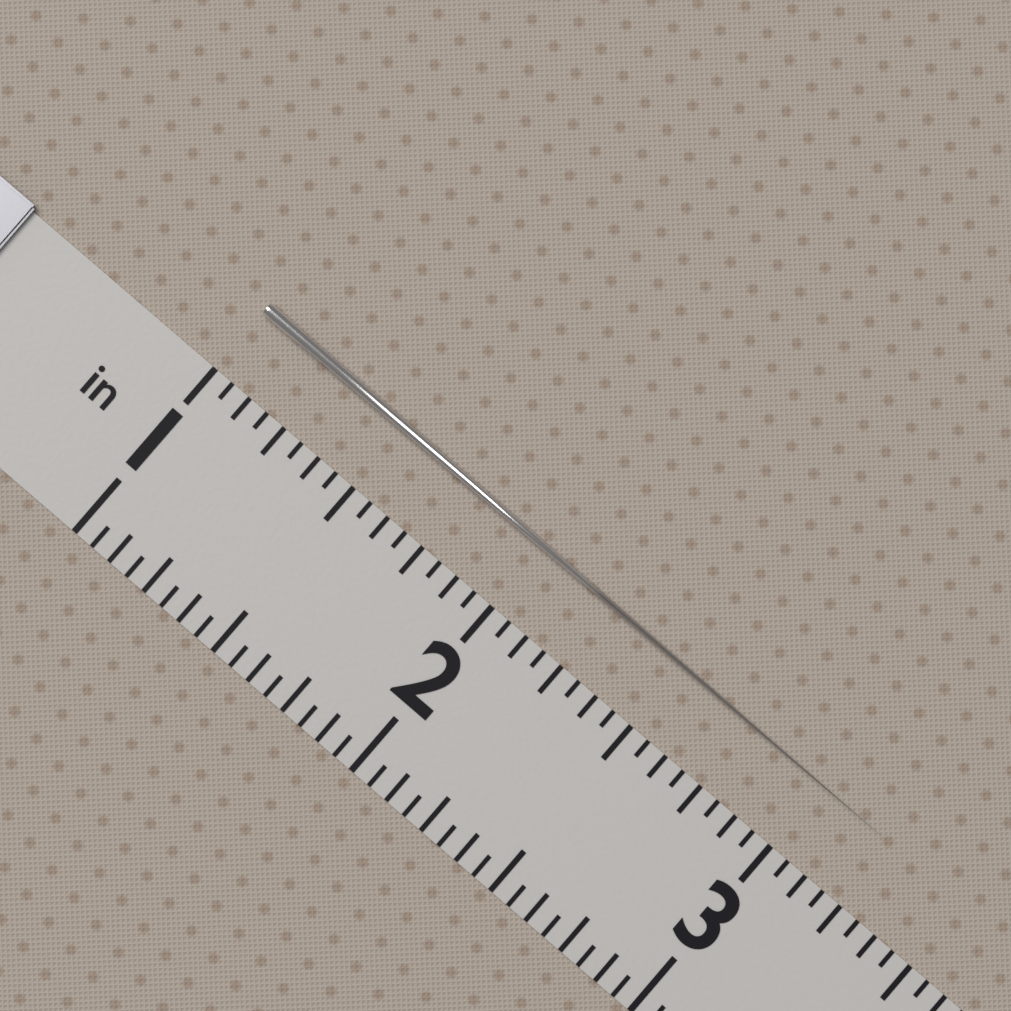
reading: 3.2500 in
